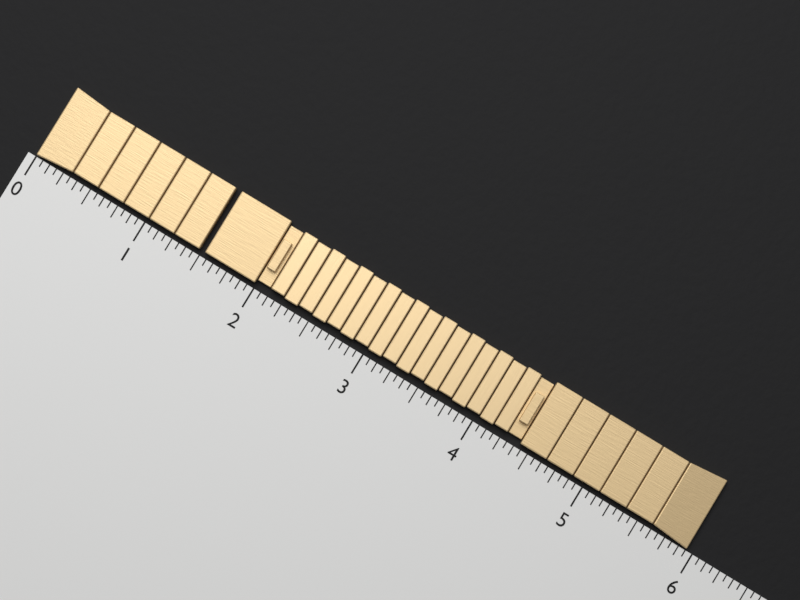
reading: 5.9375 (no unit)
